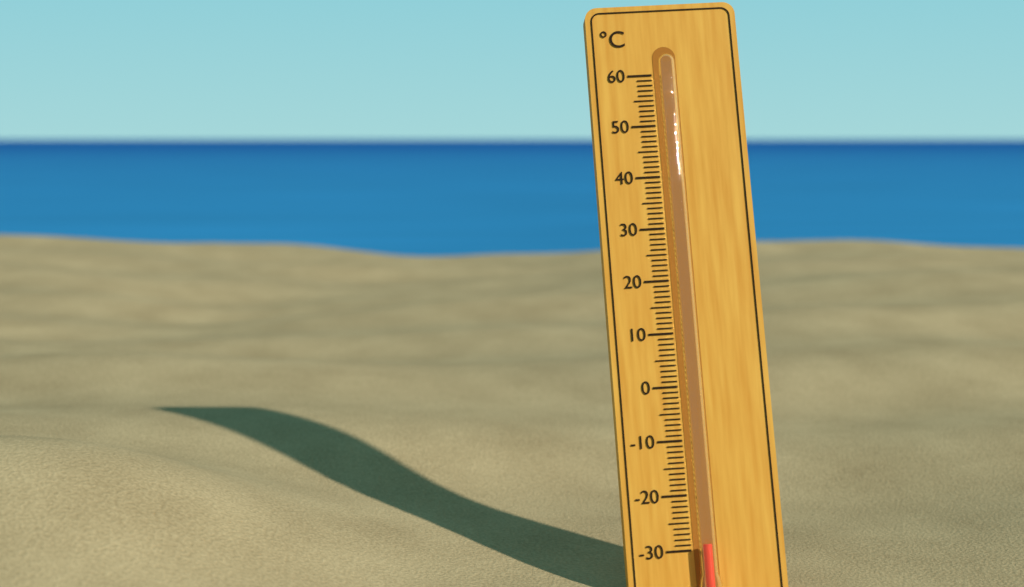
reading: -29 °C
